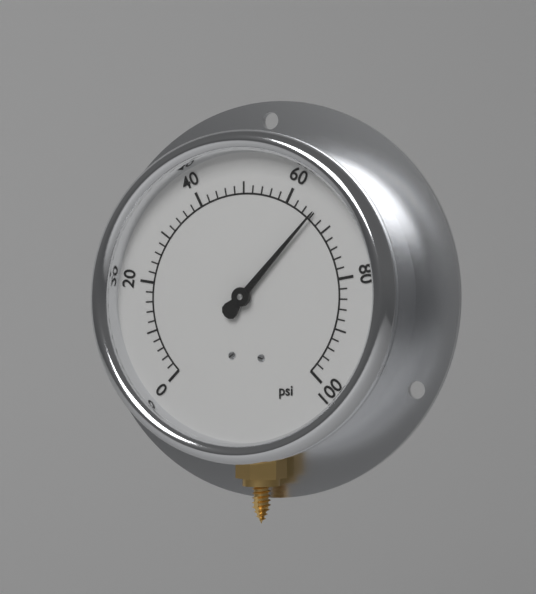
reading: 66 psi
